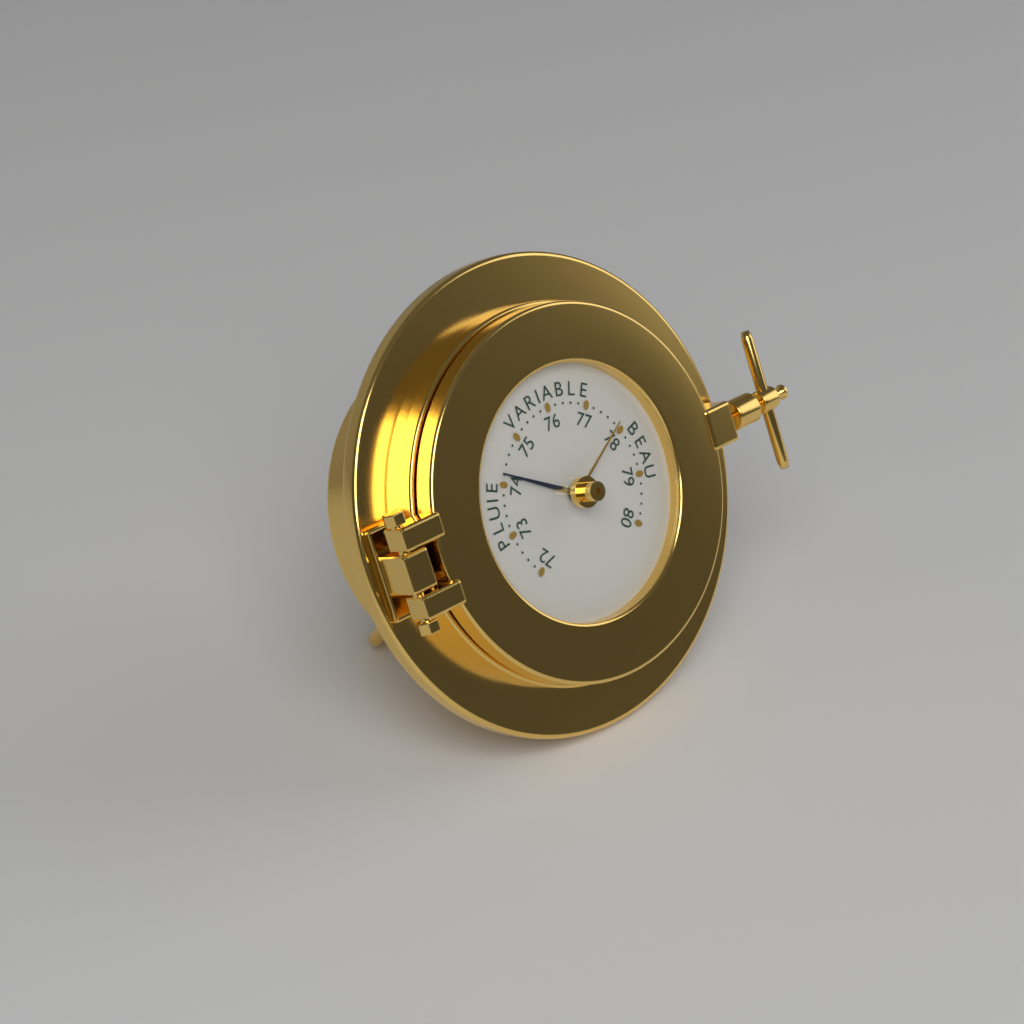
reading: 74.2 (no unit)
